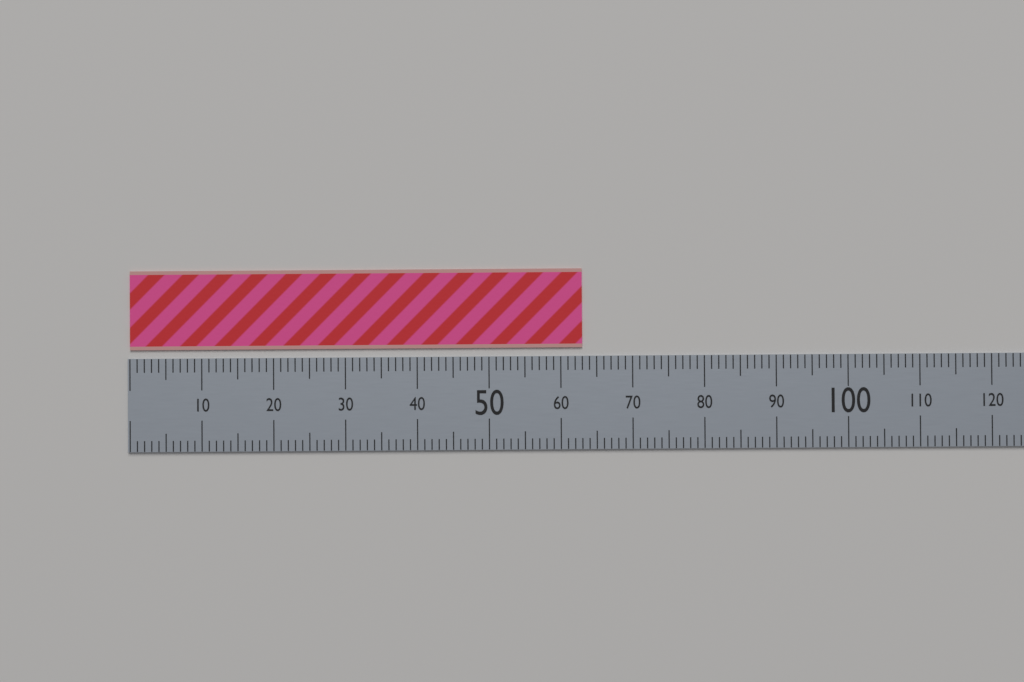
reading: 63 (no unit)
